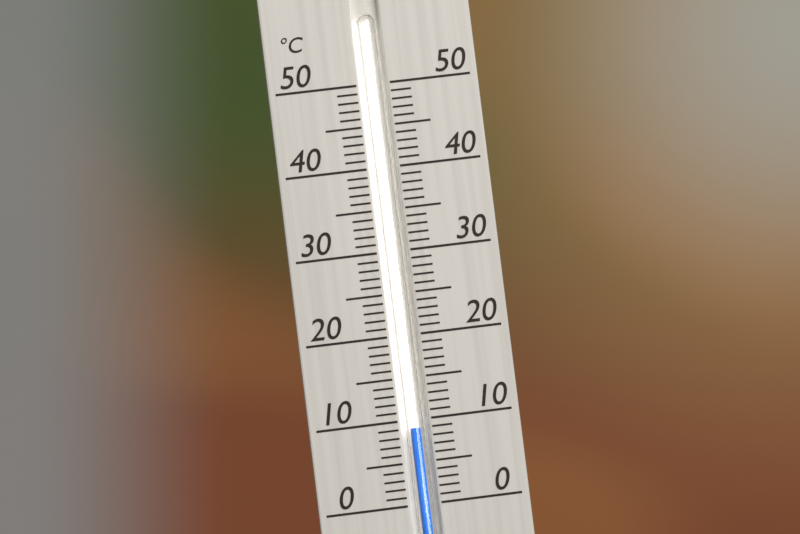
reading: 9 °C
